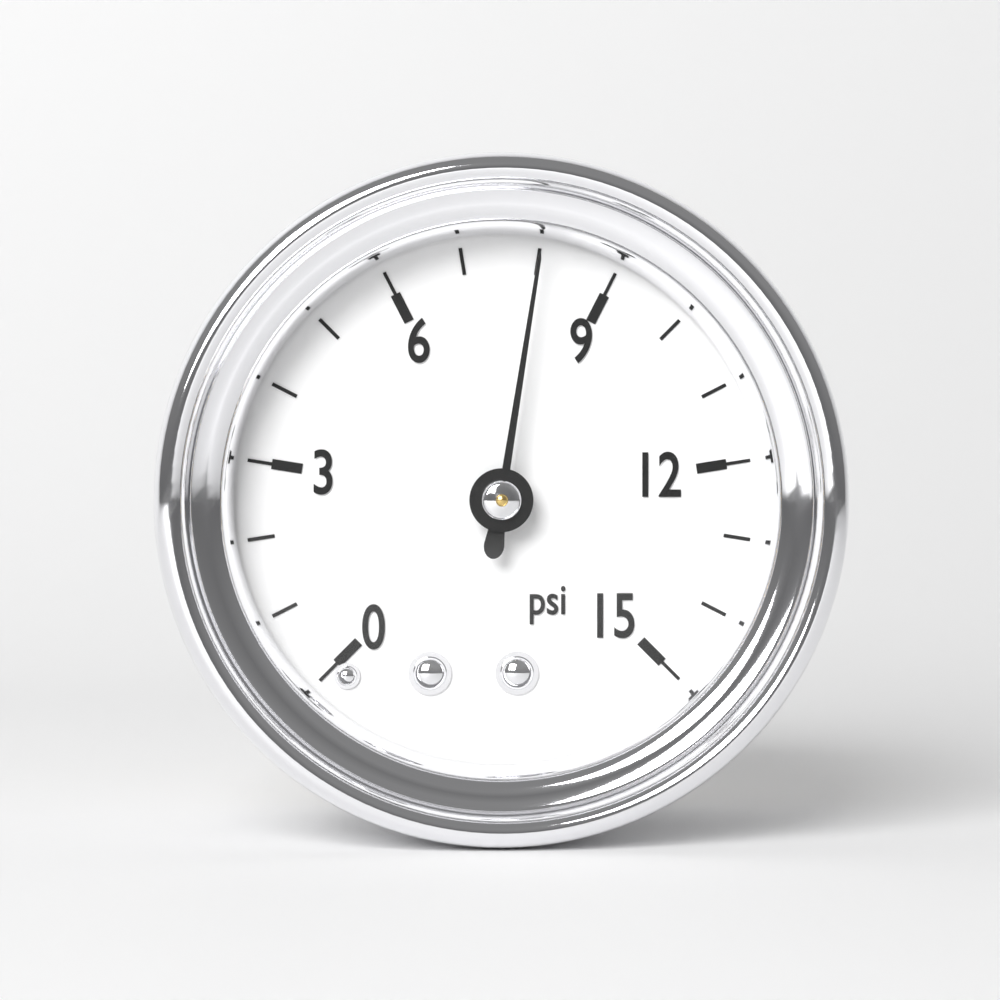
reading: 8 psi
